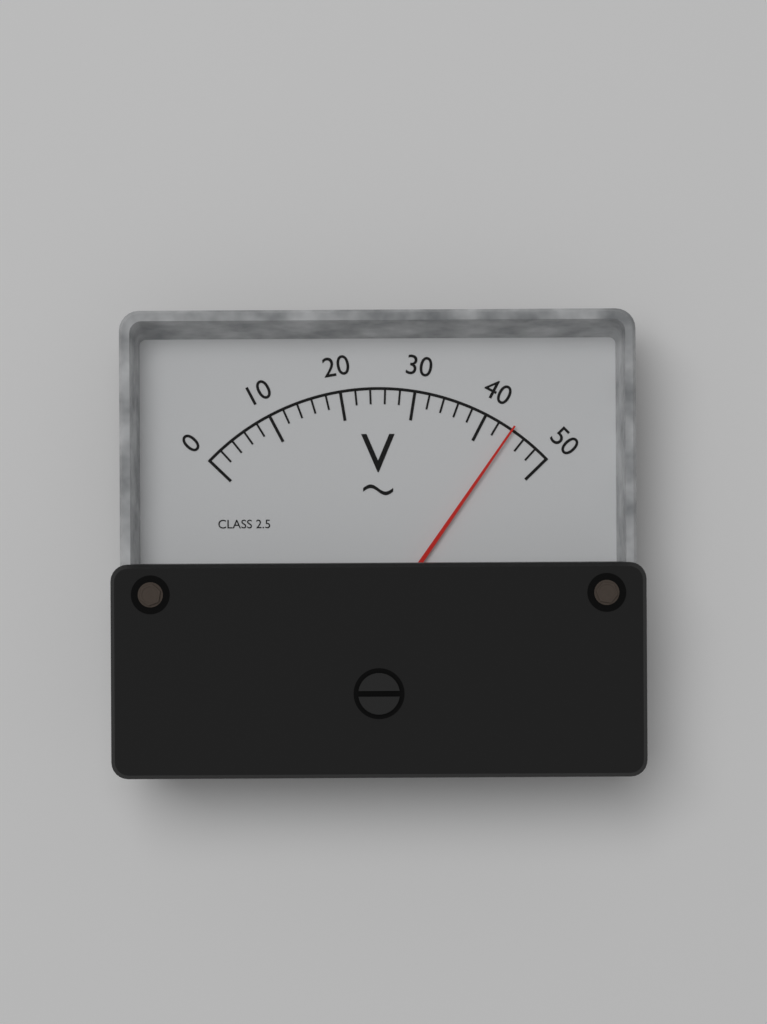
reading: 44 V
